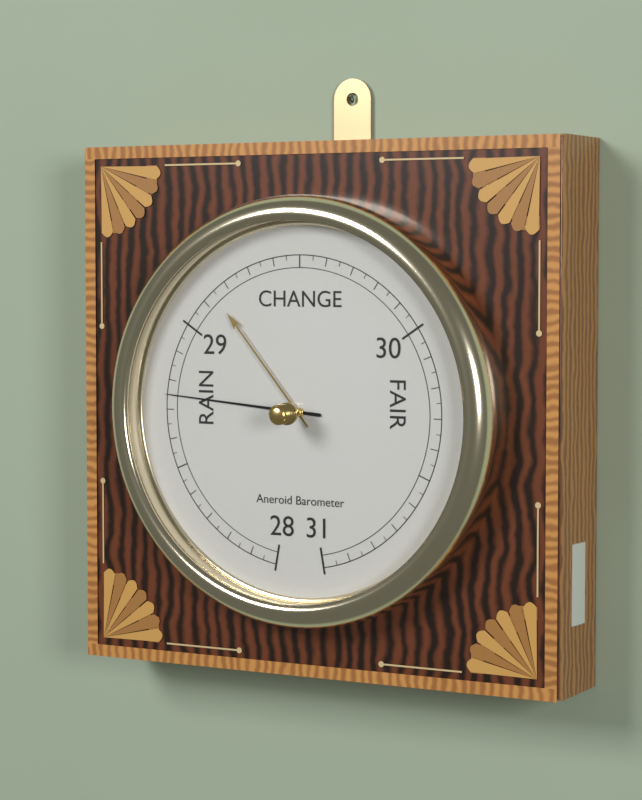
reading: 28.75 inHg
